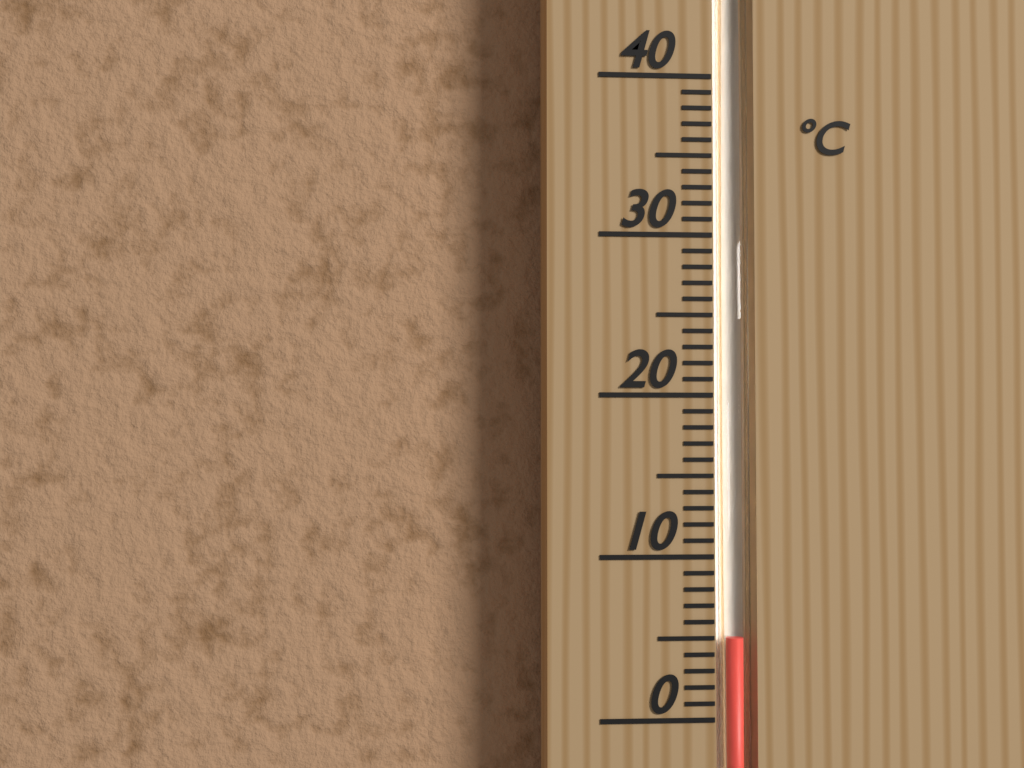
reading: 5 °C
